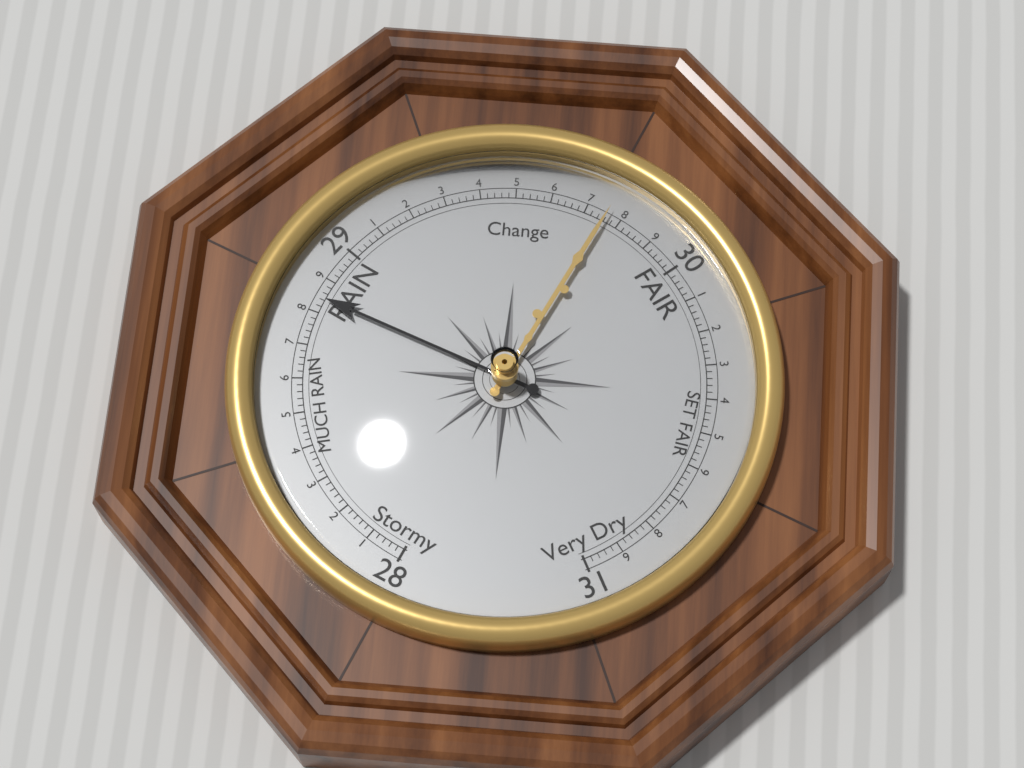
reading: 28.84 (no unit)
